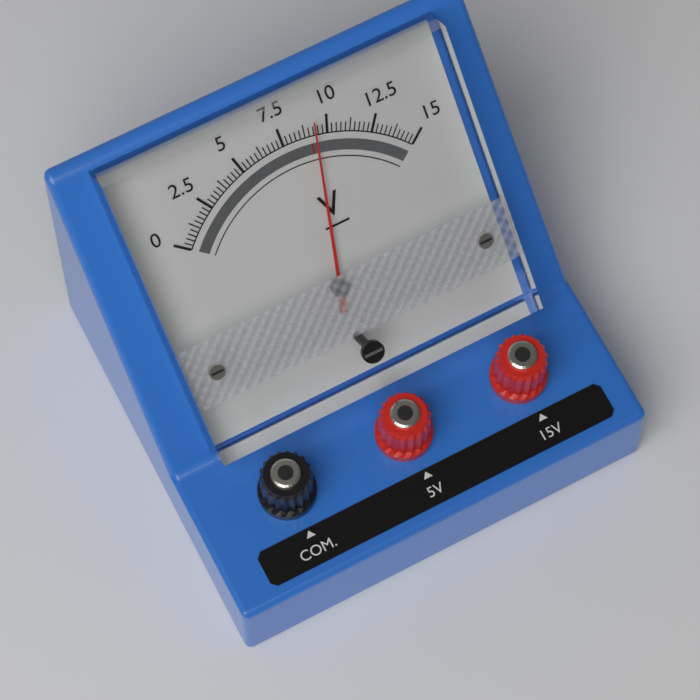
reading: 9.25 V
